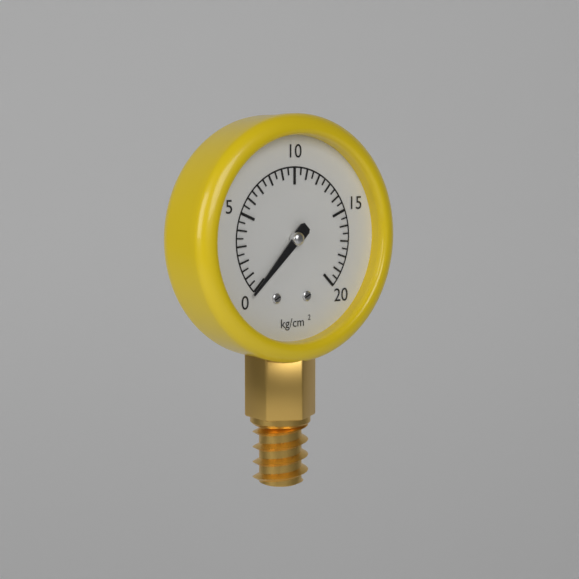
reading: 0.0 kg/cm²
